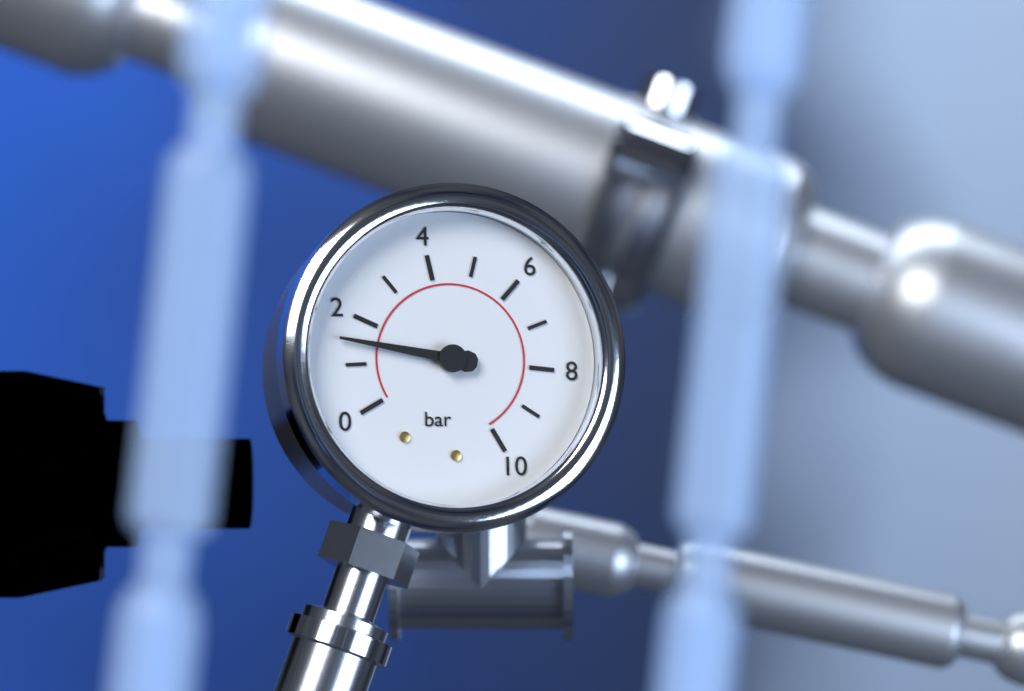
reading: 1.5 bar
